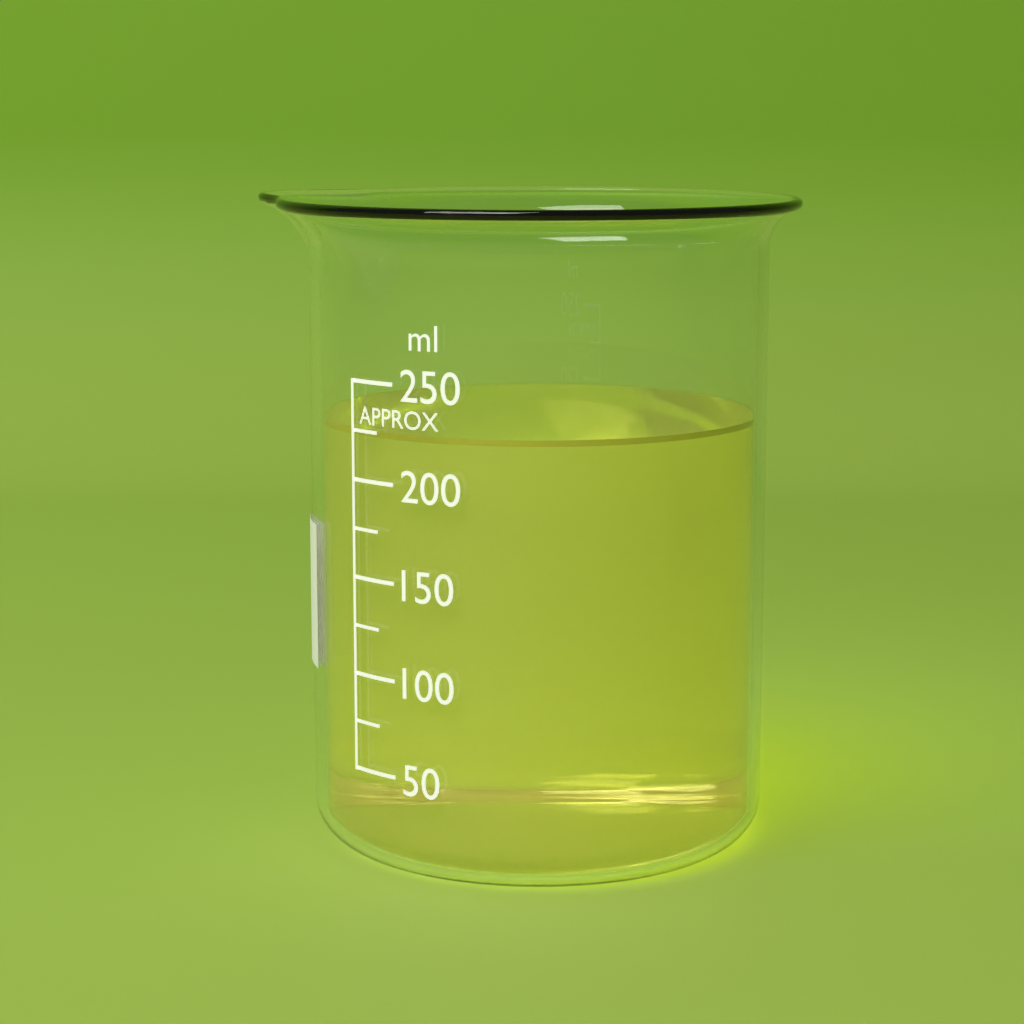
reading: 225 ml
